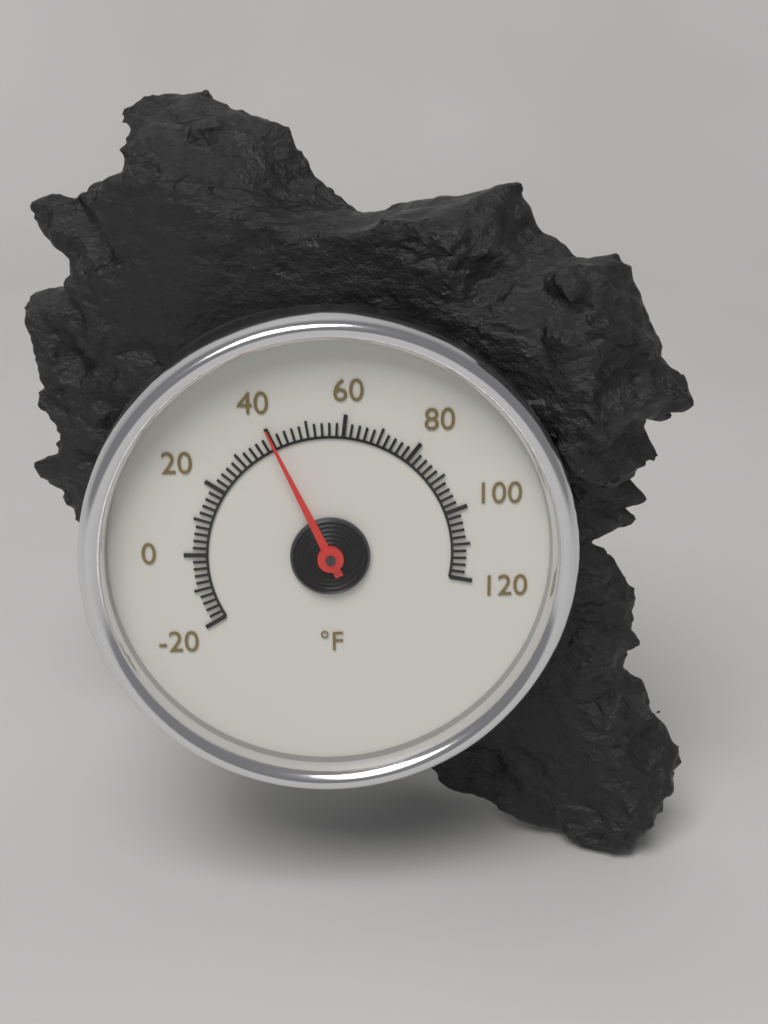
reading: 40 °F
